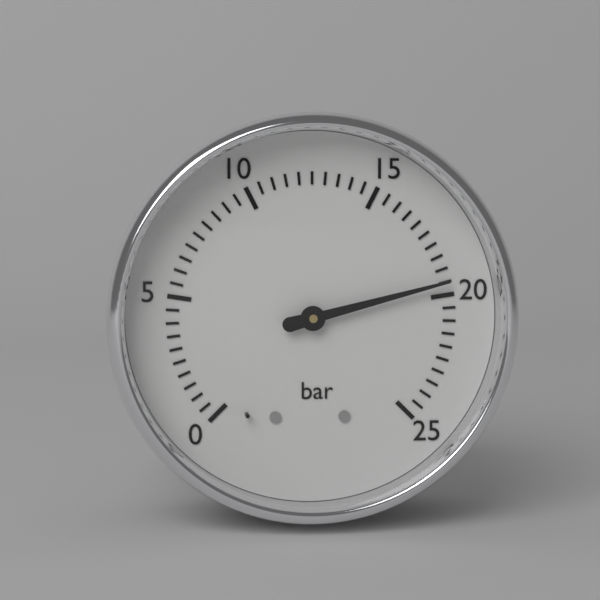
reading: 19.5 bar
